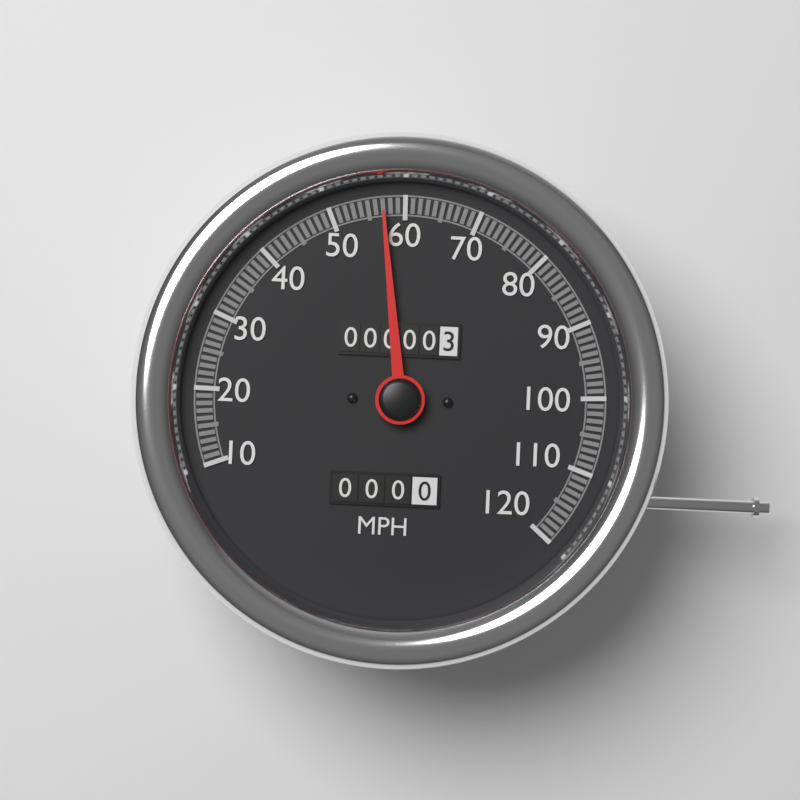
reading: 57 MPH
